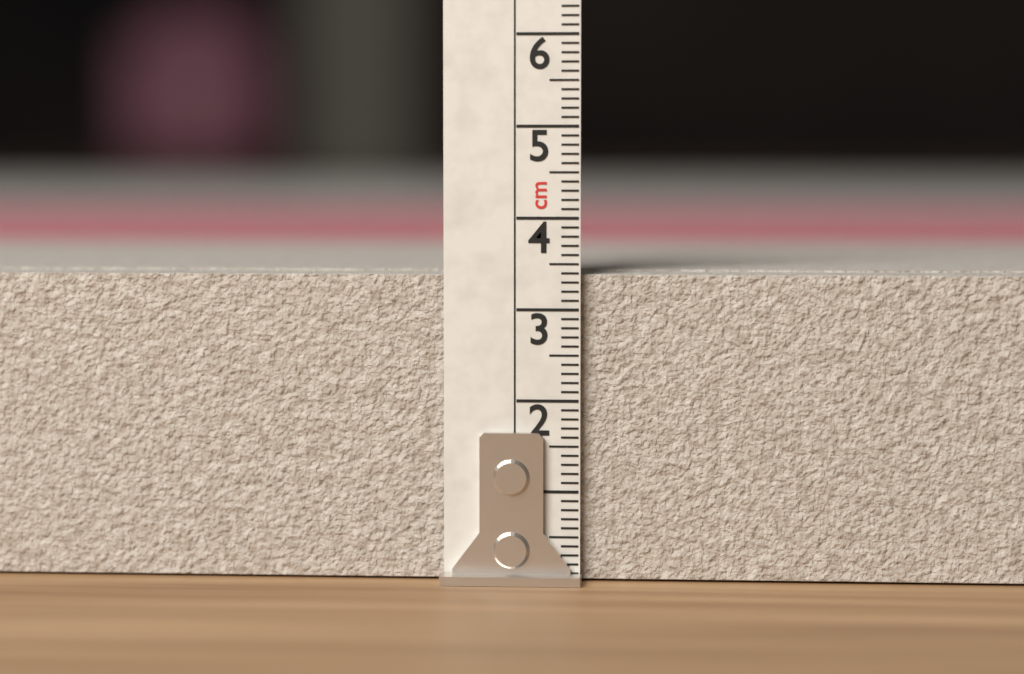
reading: 3.4 cm
